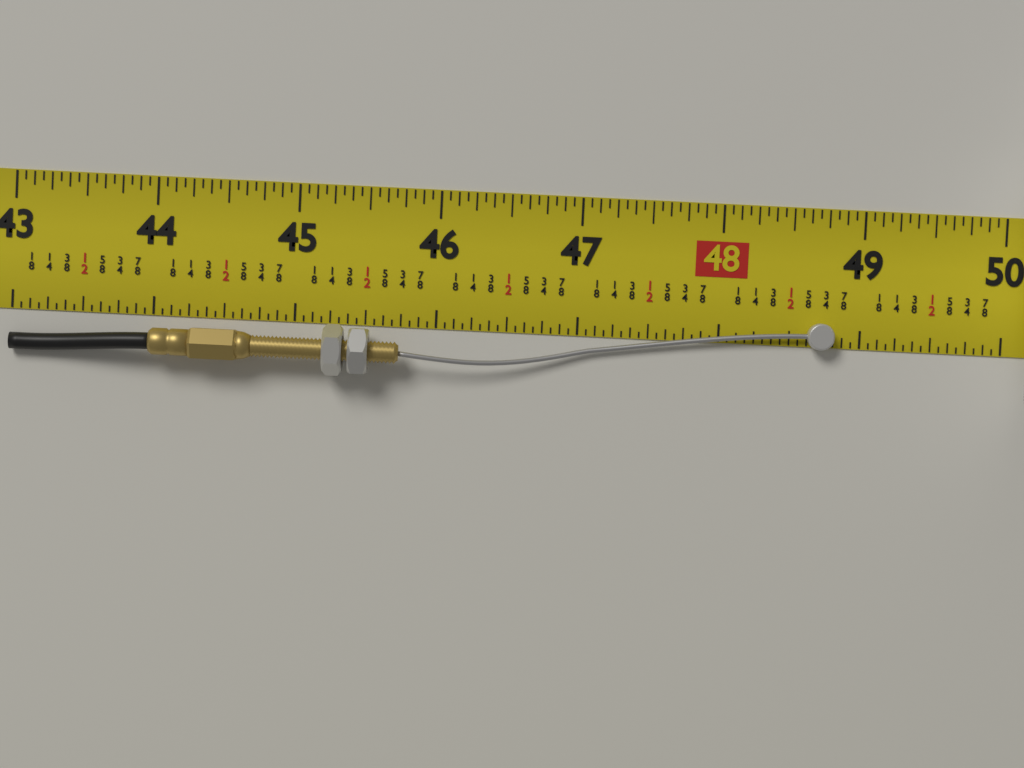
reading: 48.8125 in
